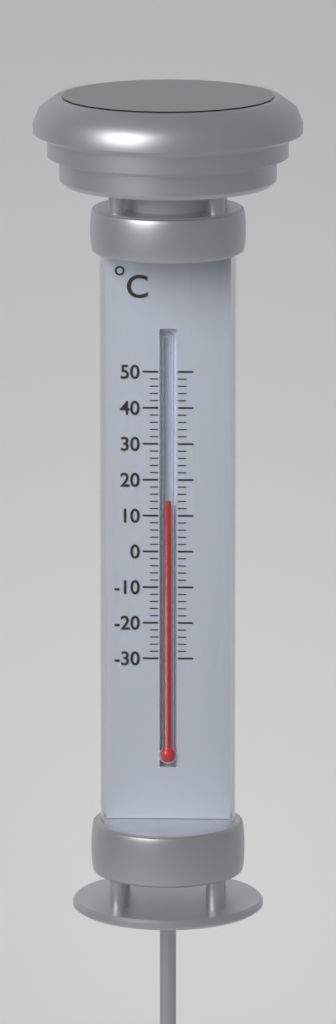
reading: 14 °C
